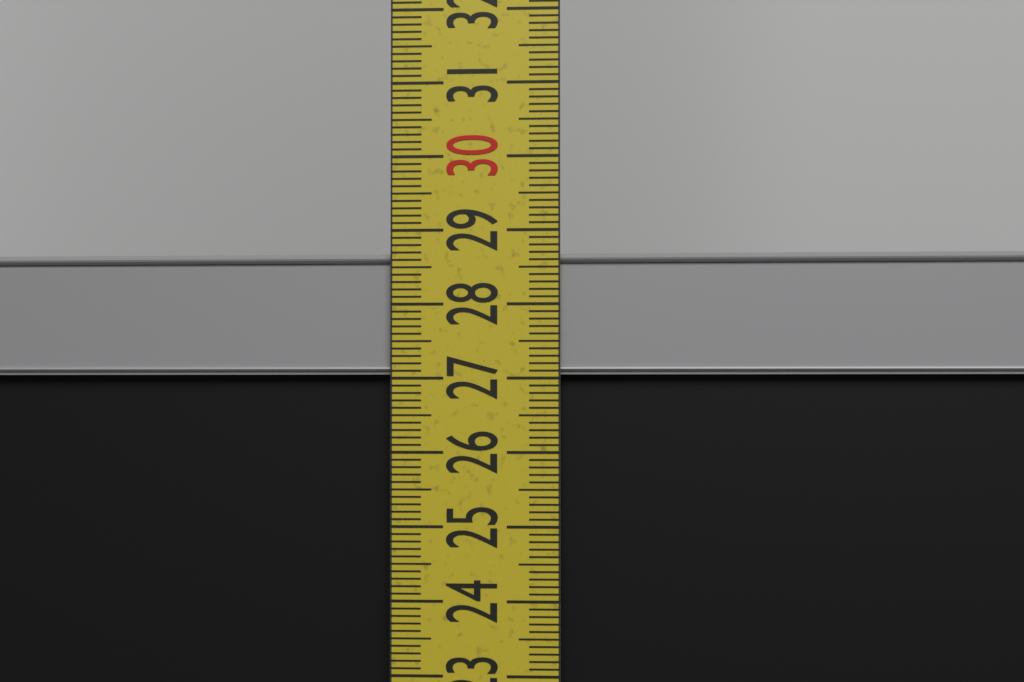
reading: 28.7 cm
